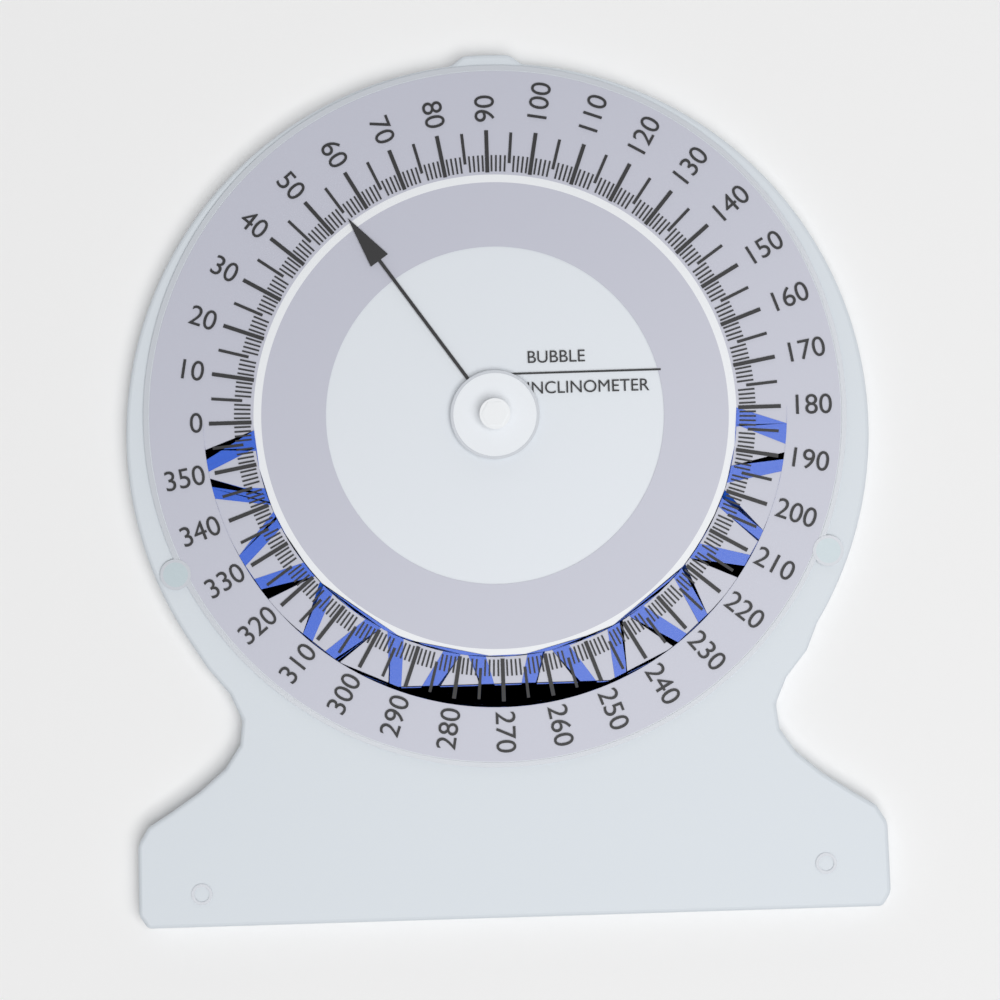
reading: 55 (no unit)
